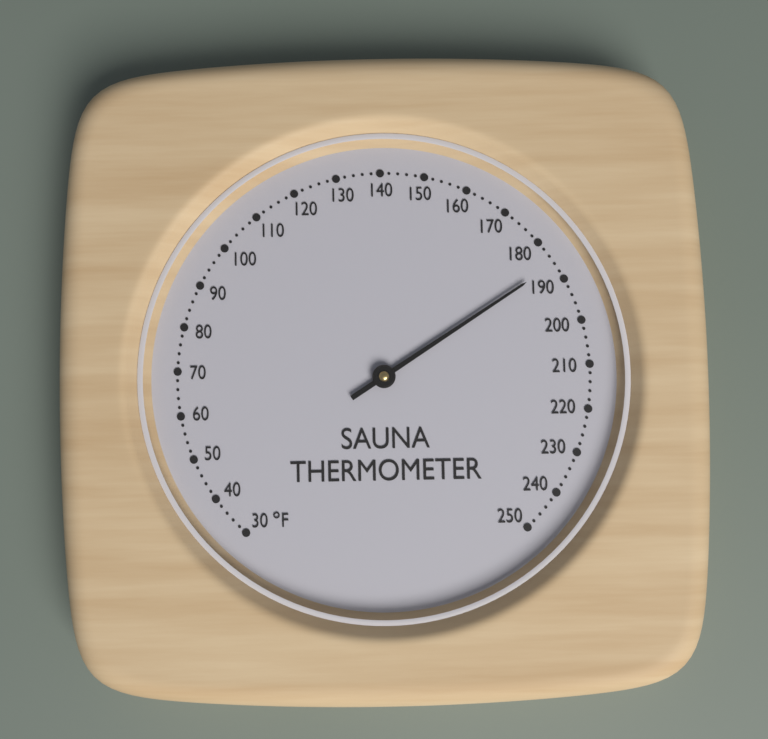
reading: 186 °F
